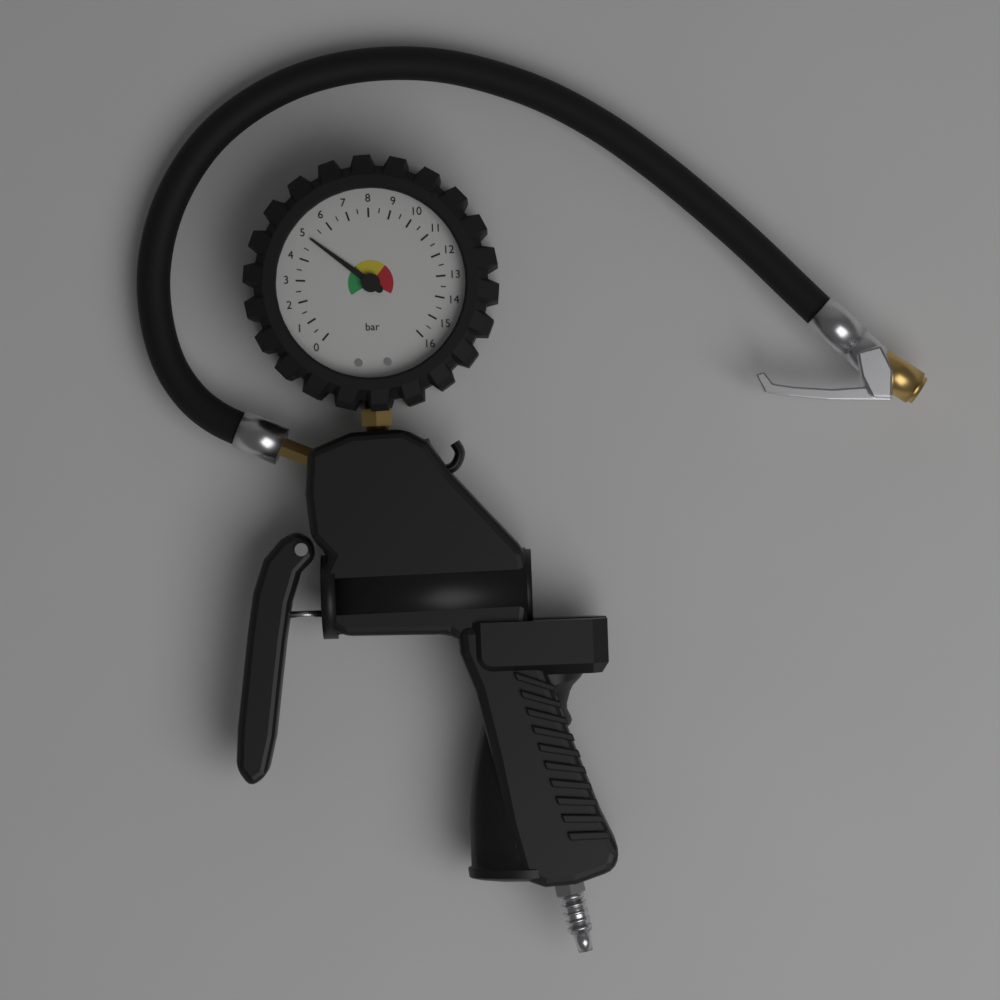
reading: 5.0 bar
